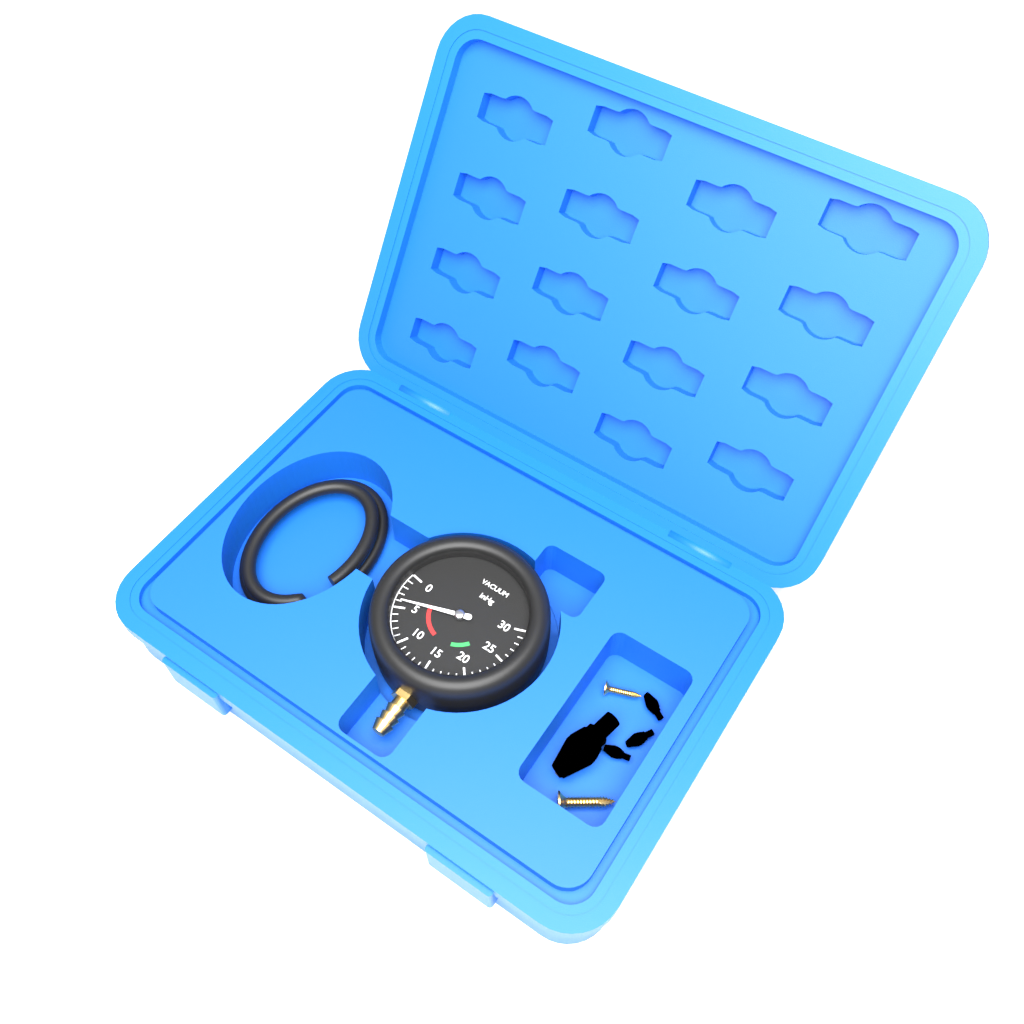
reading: 4 inHg
